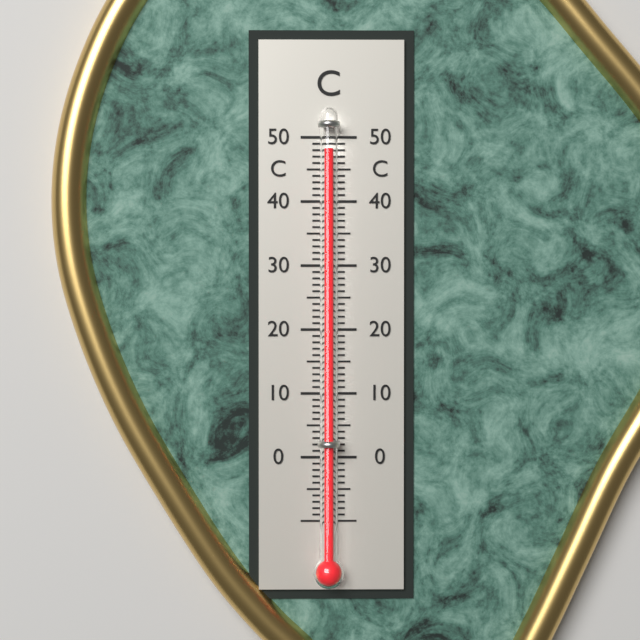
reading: 48 °C
